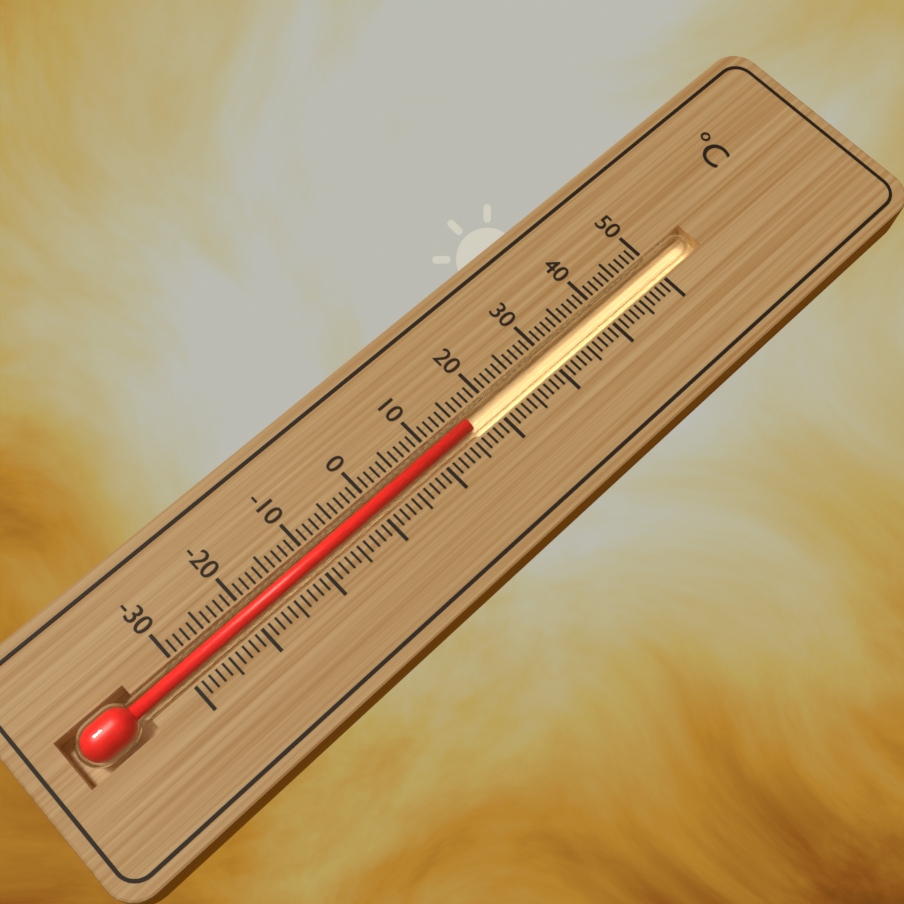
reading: 16 °C
